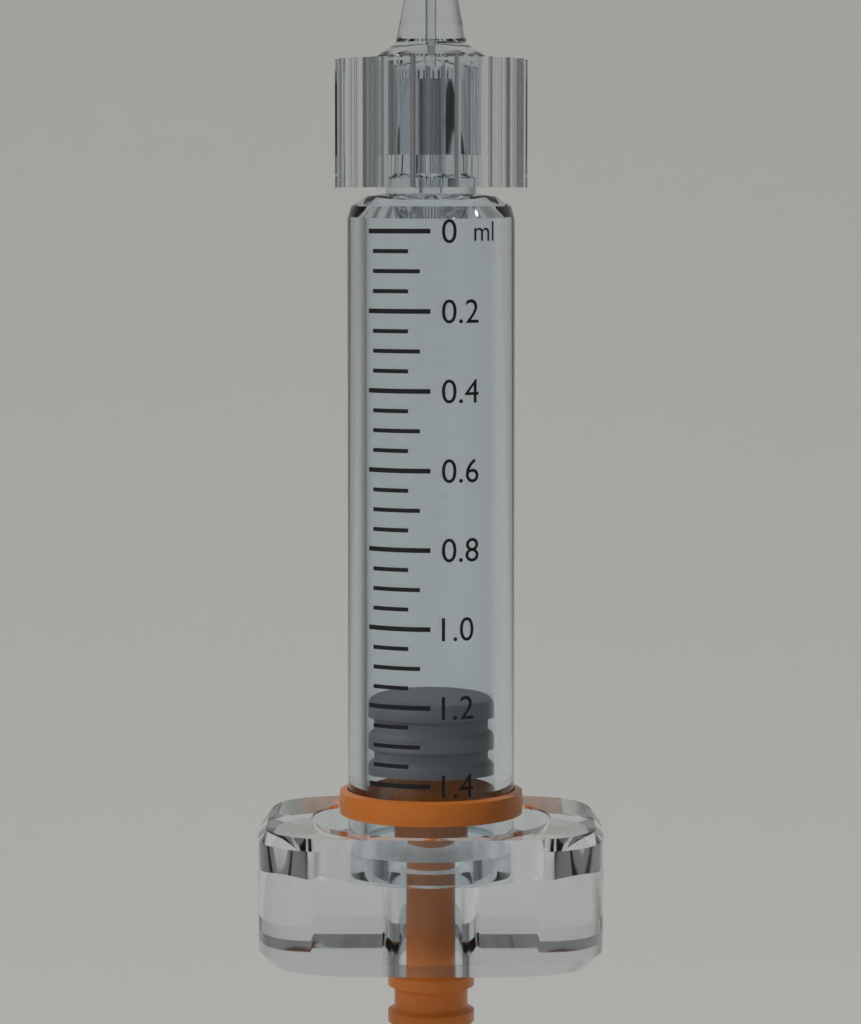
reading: 1.20 ml
